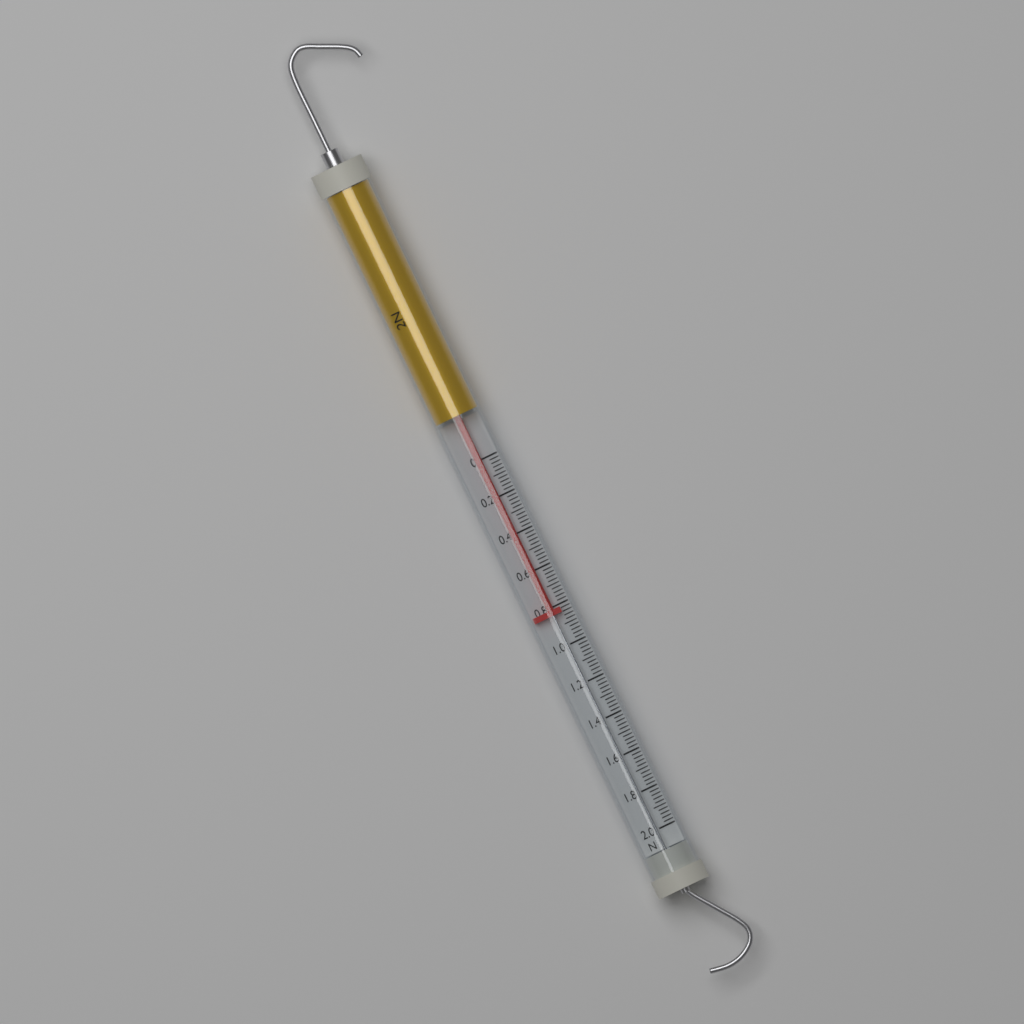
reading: 0.84 N
